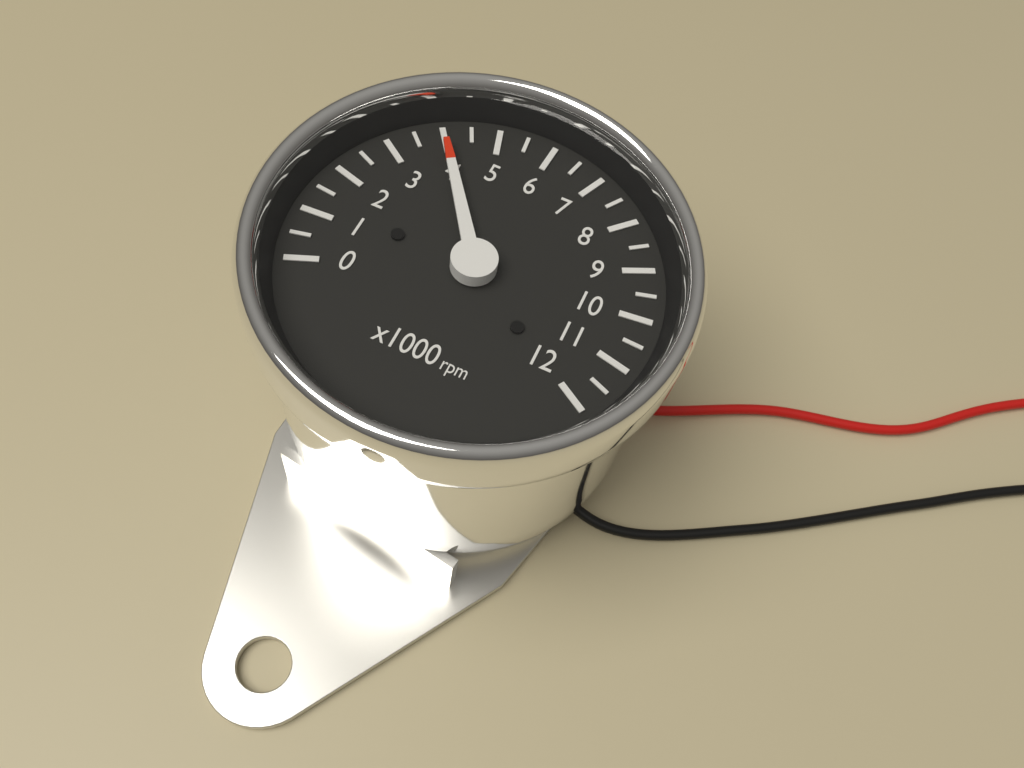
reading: 4000 rpm
